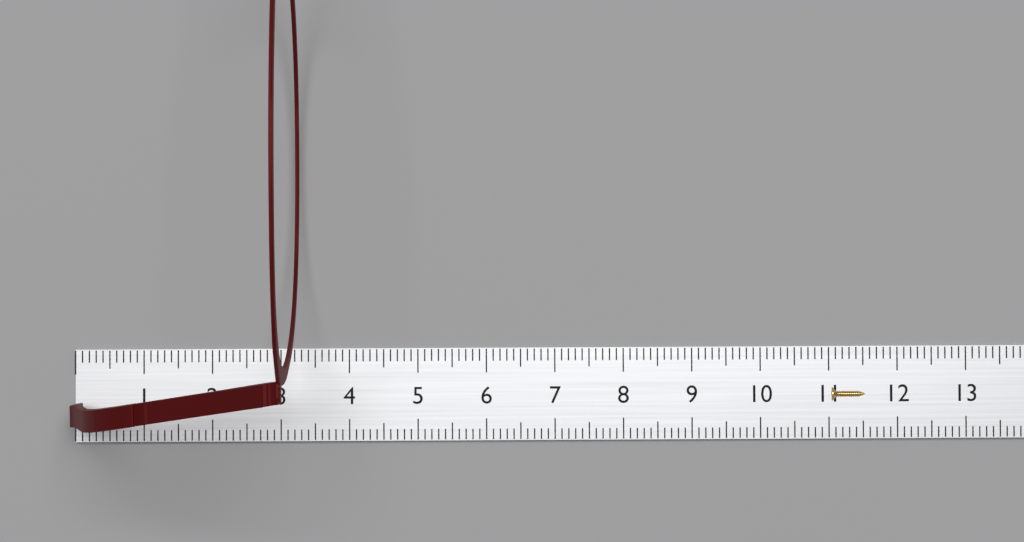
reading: 3.3 cm
